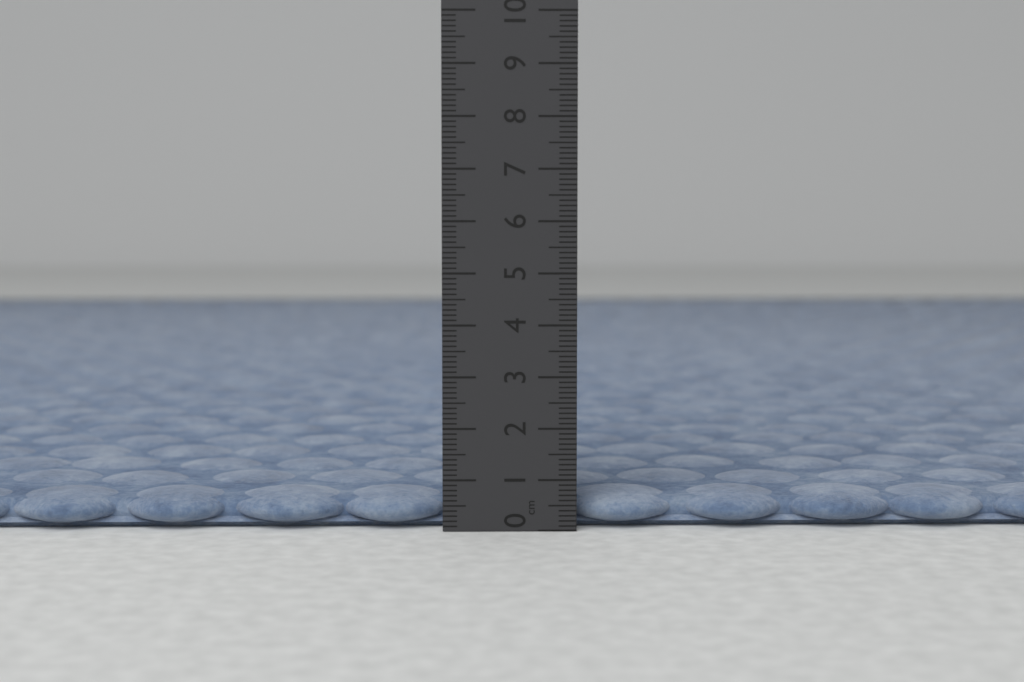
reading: 0.7 cm
